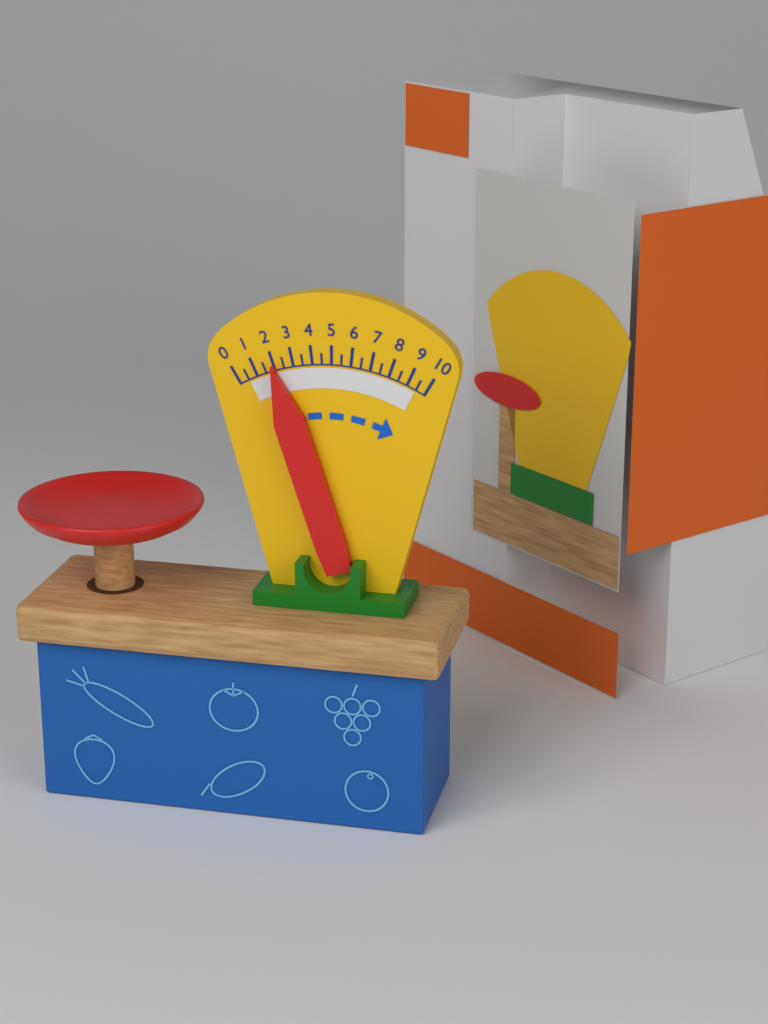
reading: 2.0 (no unit)
